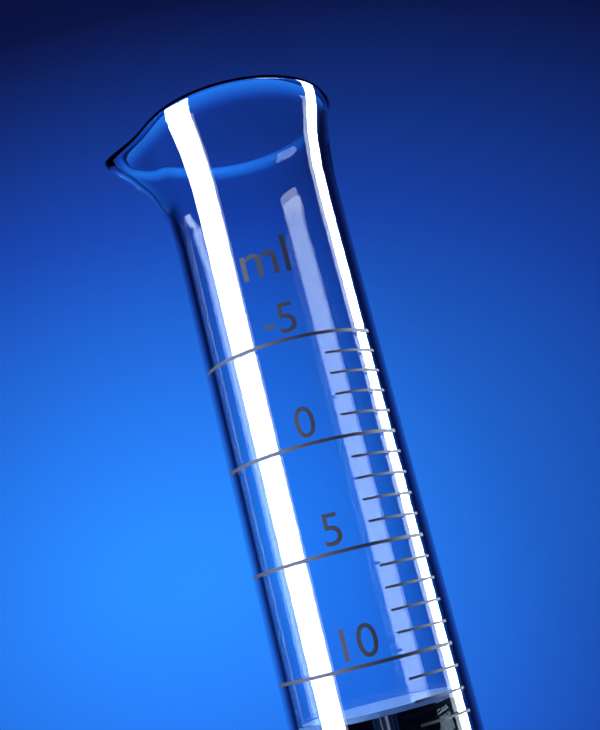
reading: 12 ml
